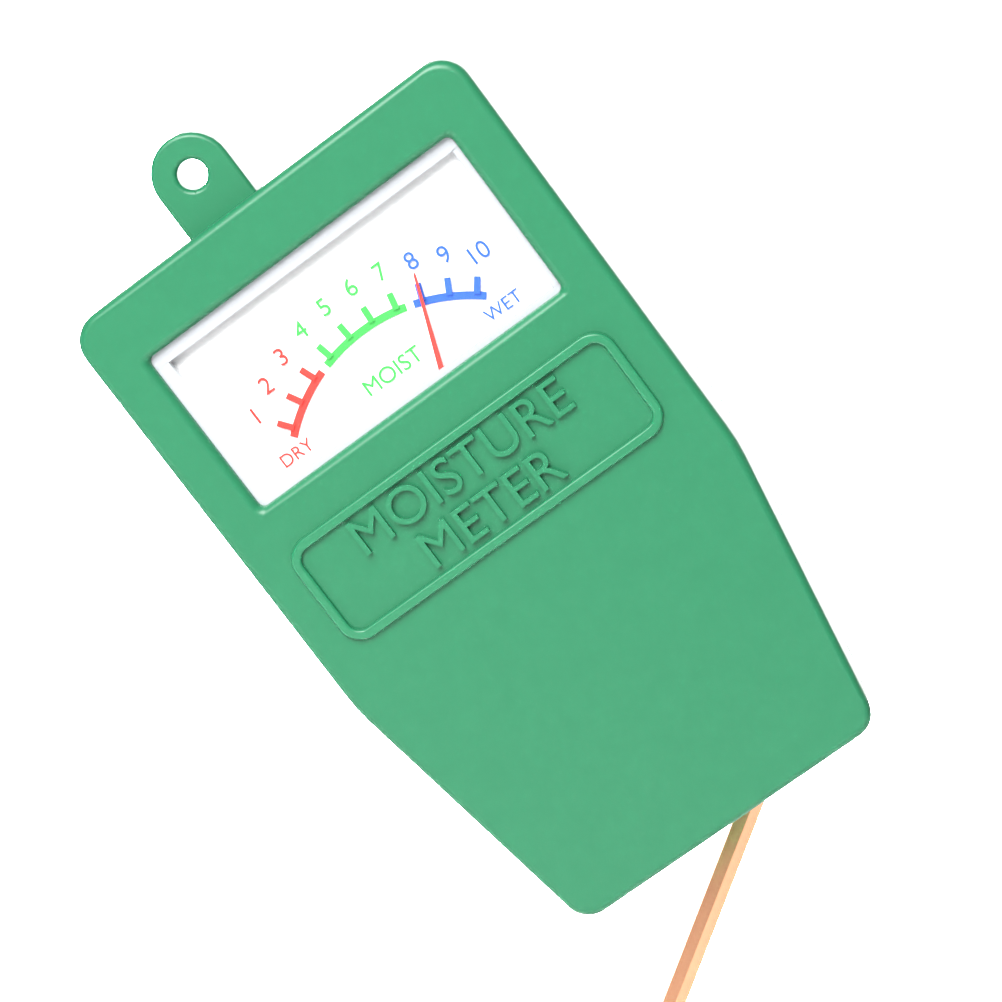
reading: 8 (no unit)
